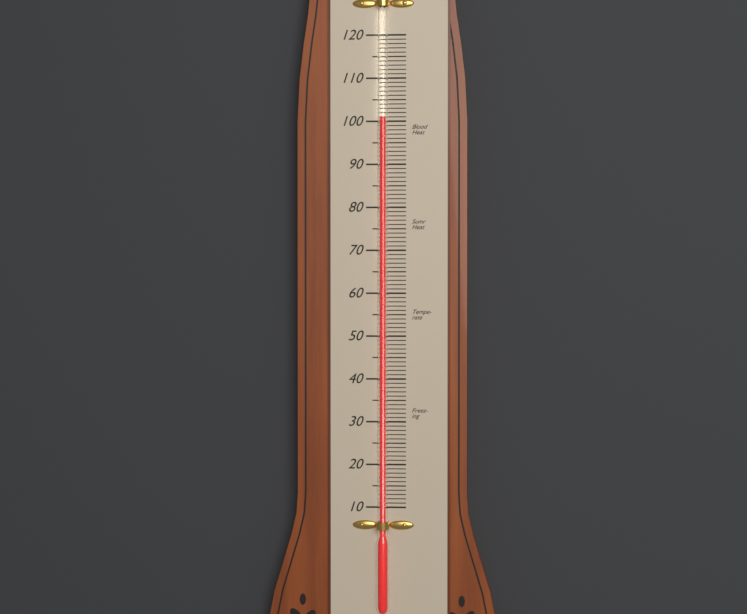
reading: 101 (no unit)
